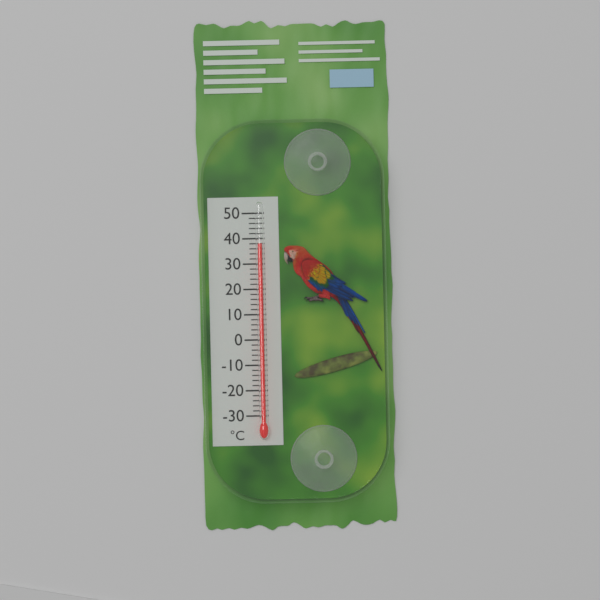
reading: 38 °C
